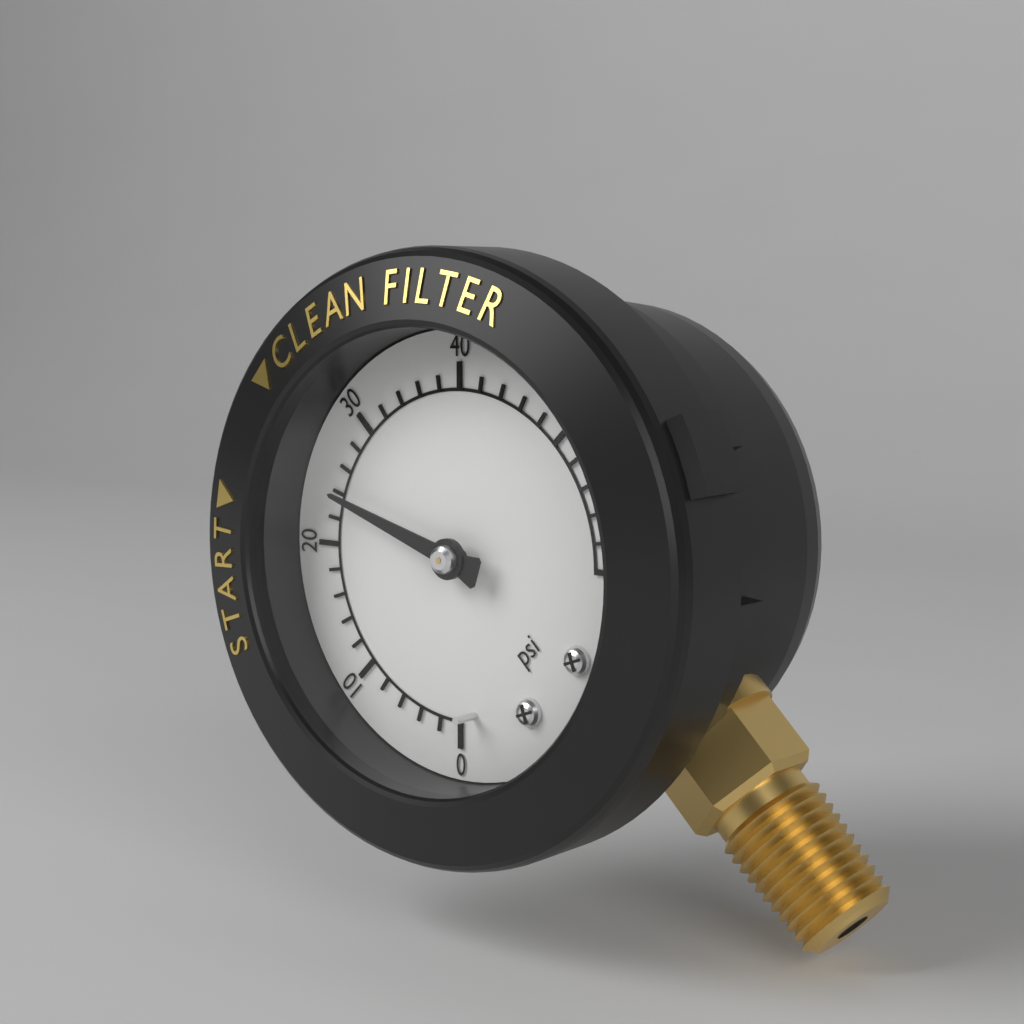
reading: 24 psi
